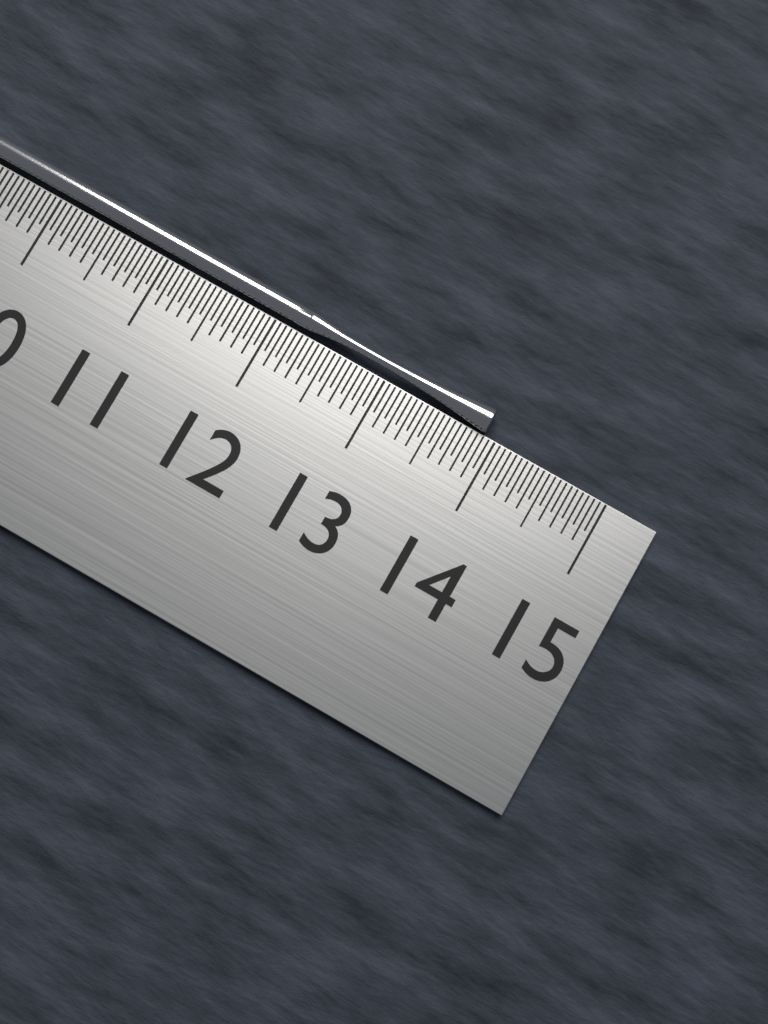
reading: 13.90 cm
